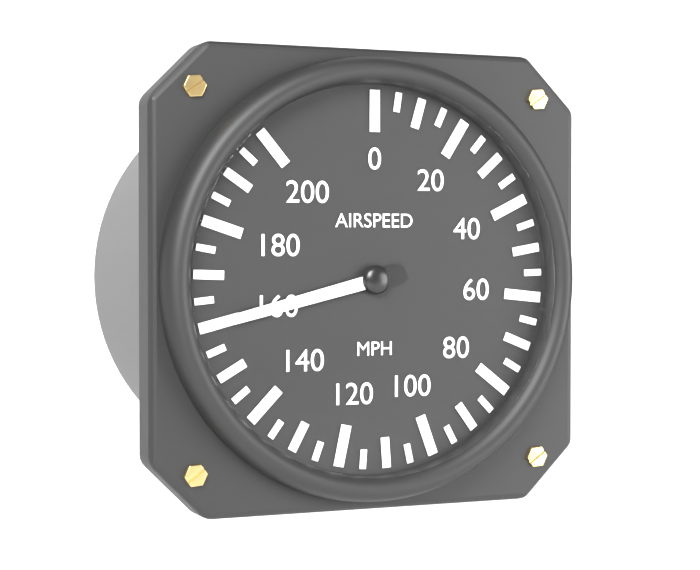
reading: 160 mph
